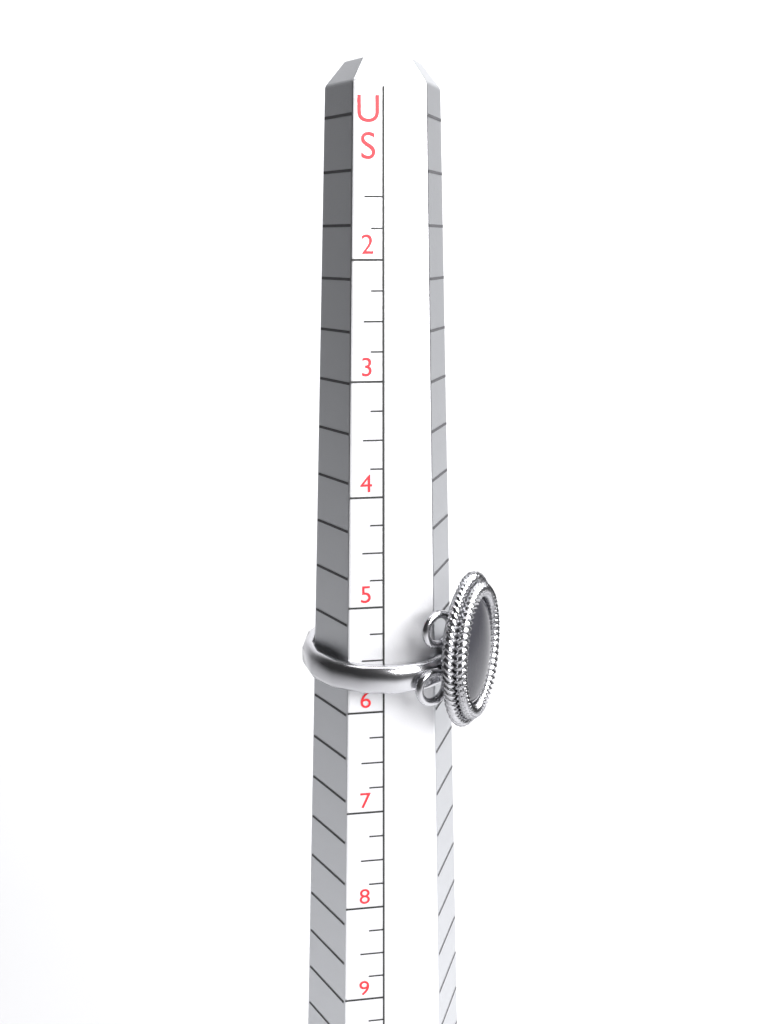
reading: 5.75 US
